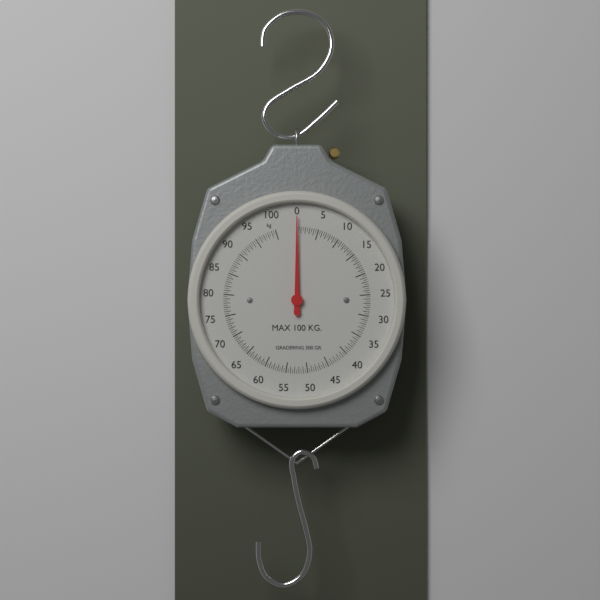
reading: 0.0 kg
